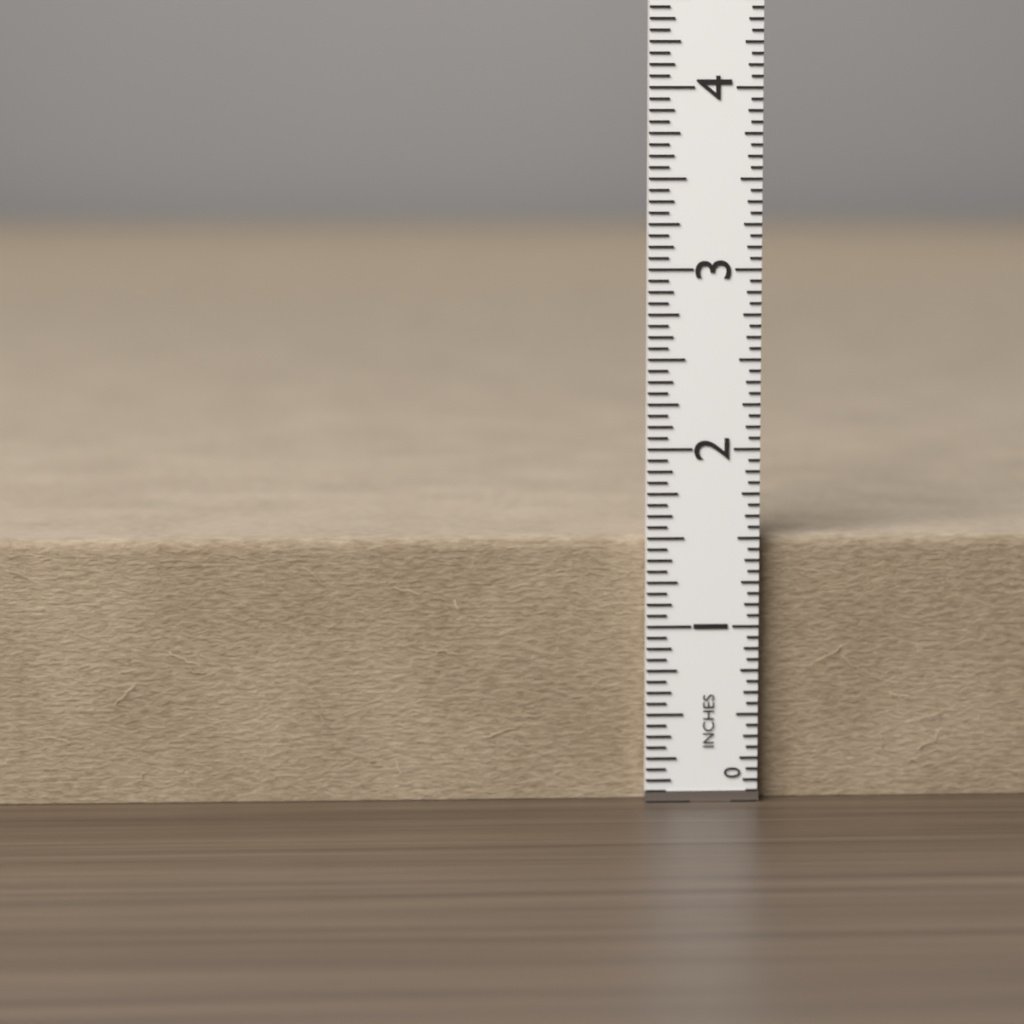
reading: 1.5000 in
